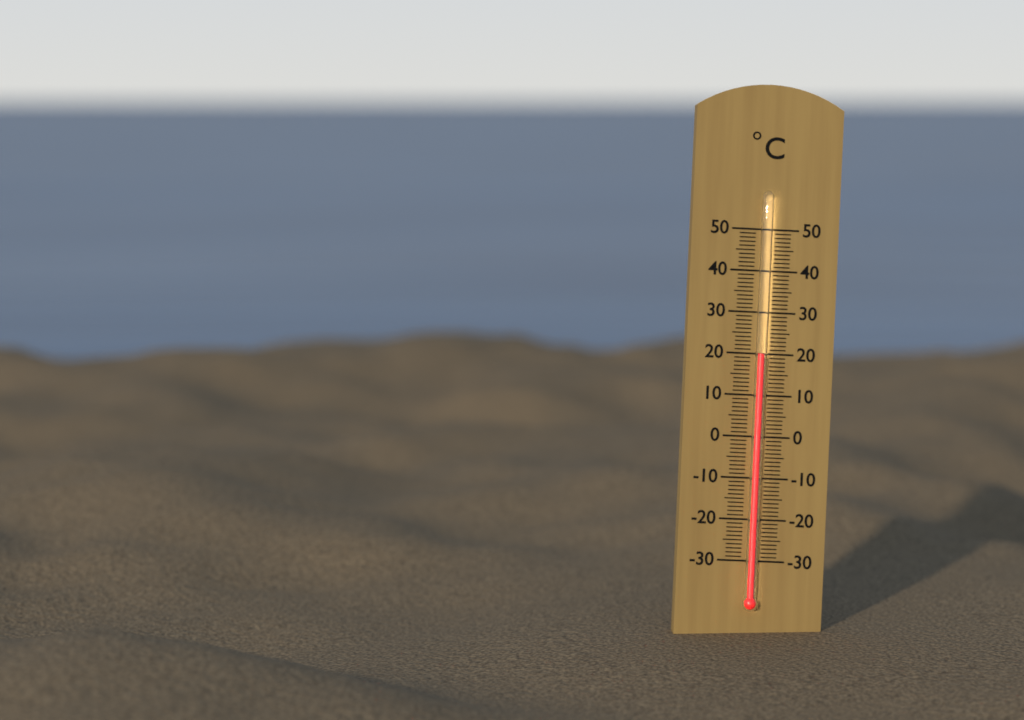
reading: 20 °C
